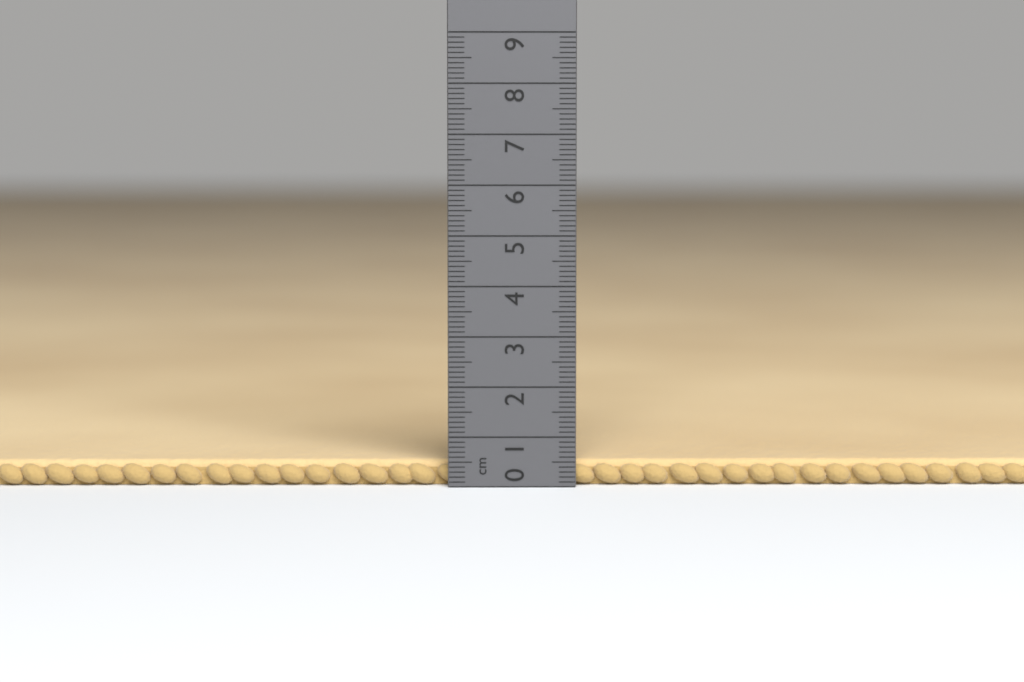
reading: 0.5 cm
